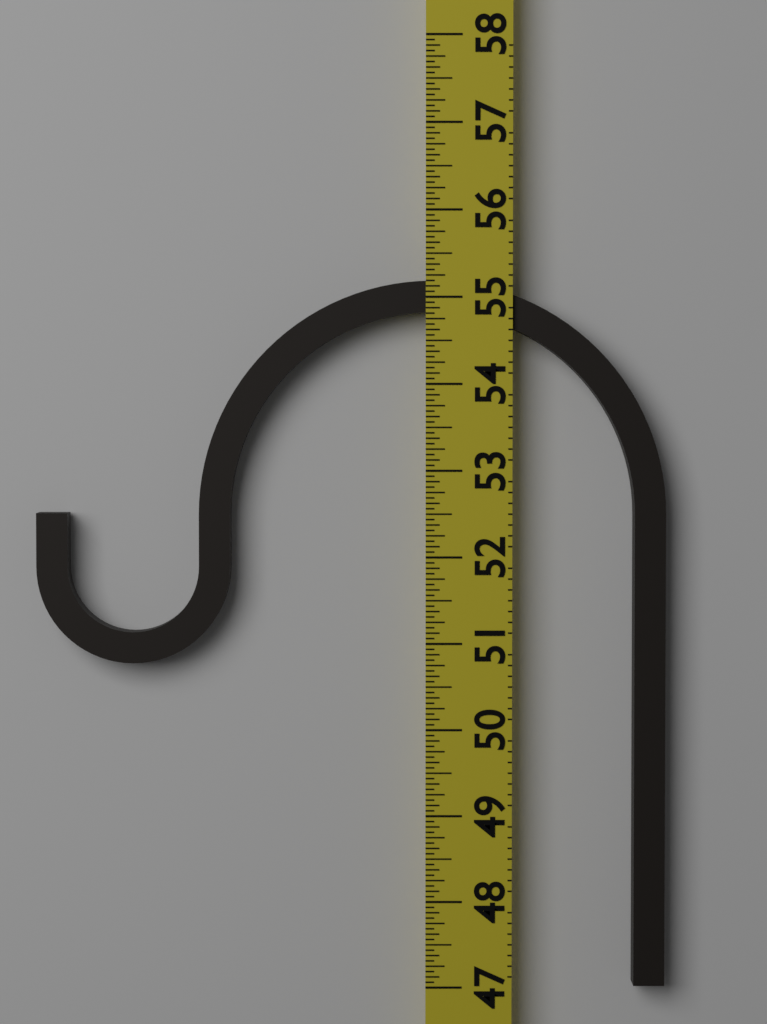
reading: 55.1875 (no unit)
